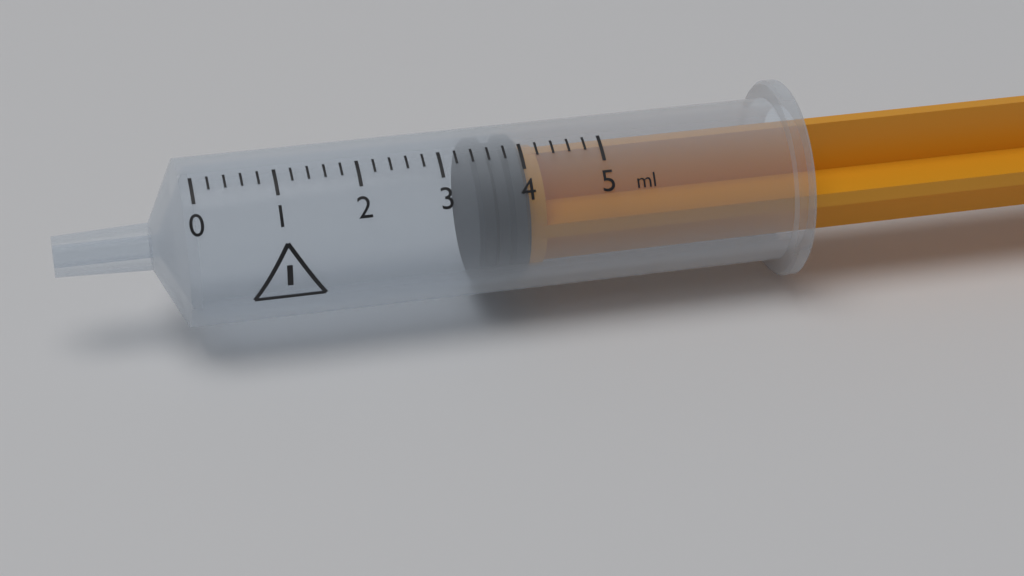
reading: 3.4 ml
